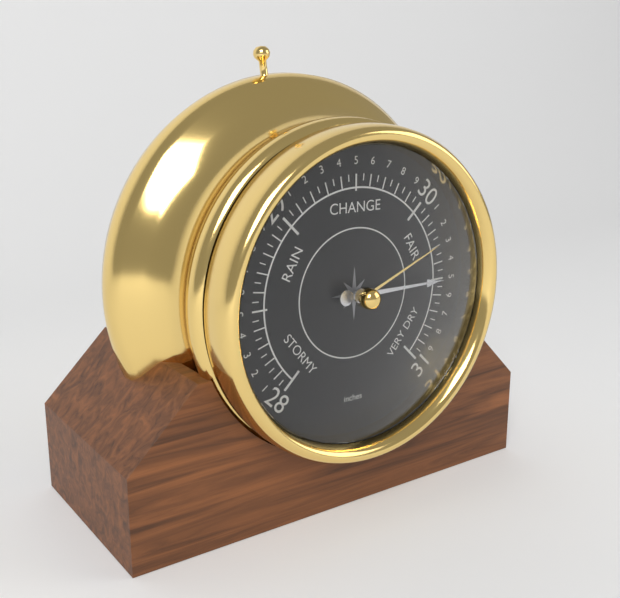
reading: 30.50 inches
